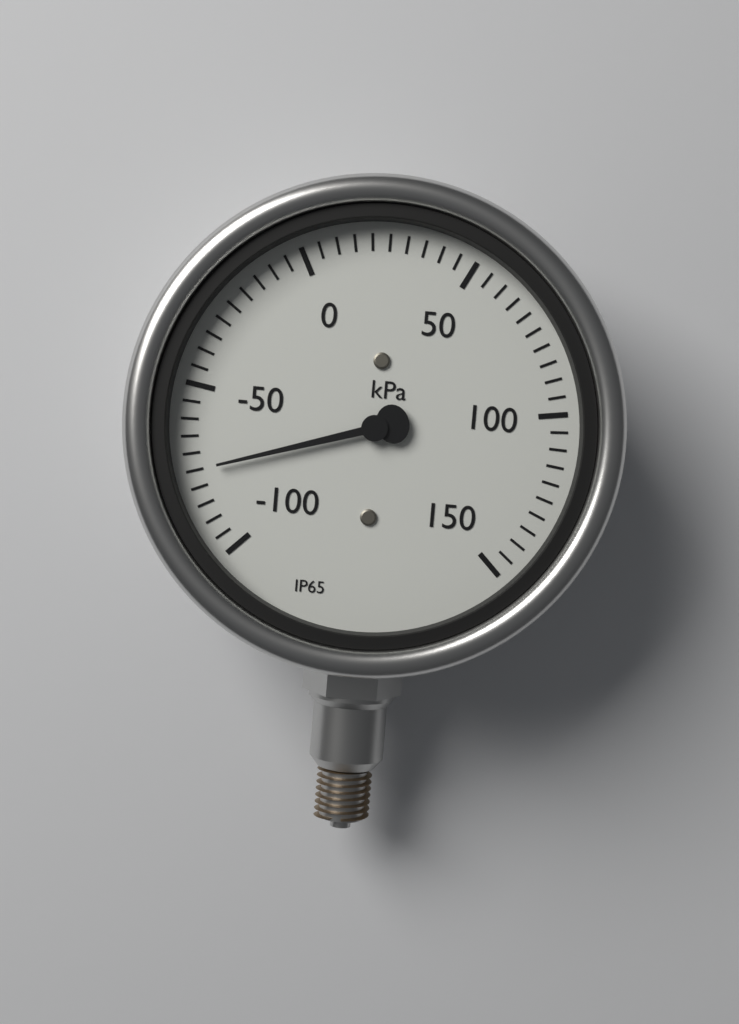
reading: -75 kPa
